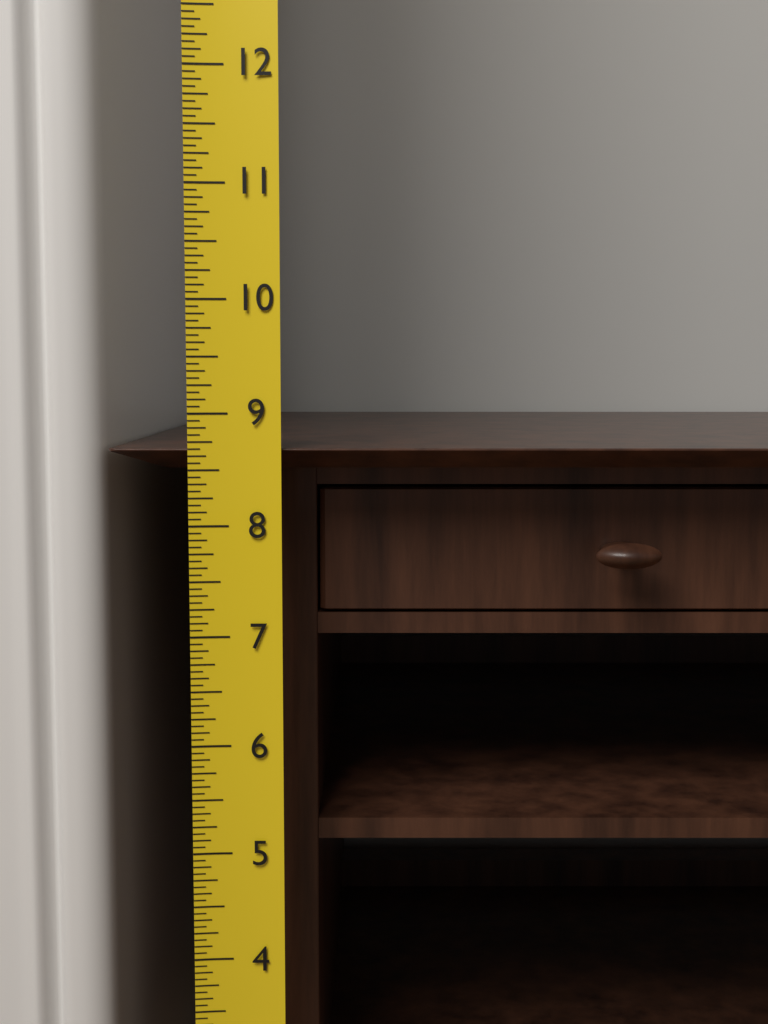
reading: 8.6875 (no unit)
